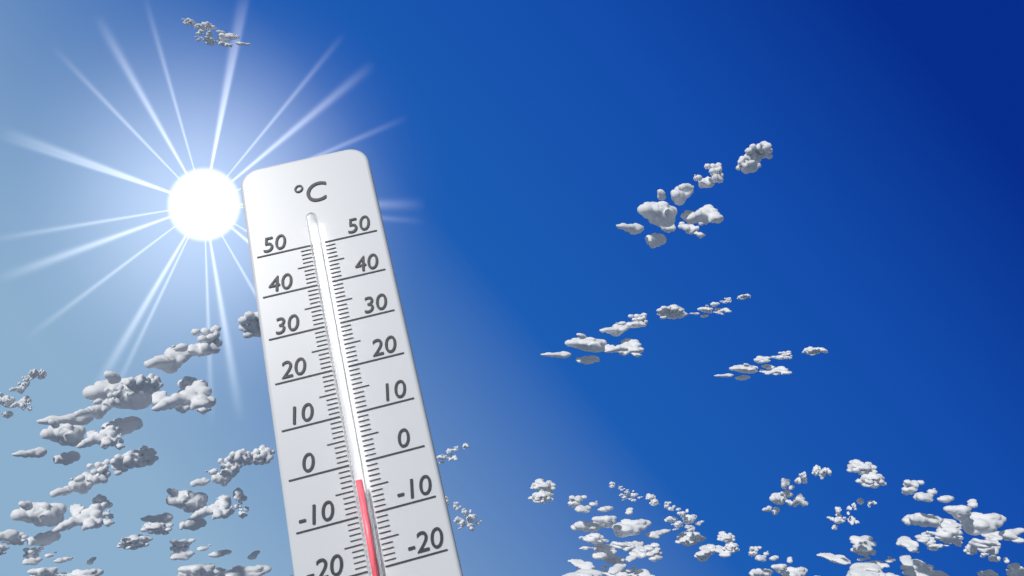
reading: -4 °C
